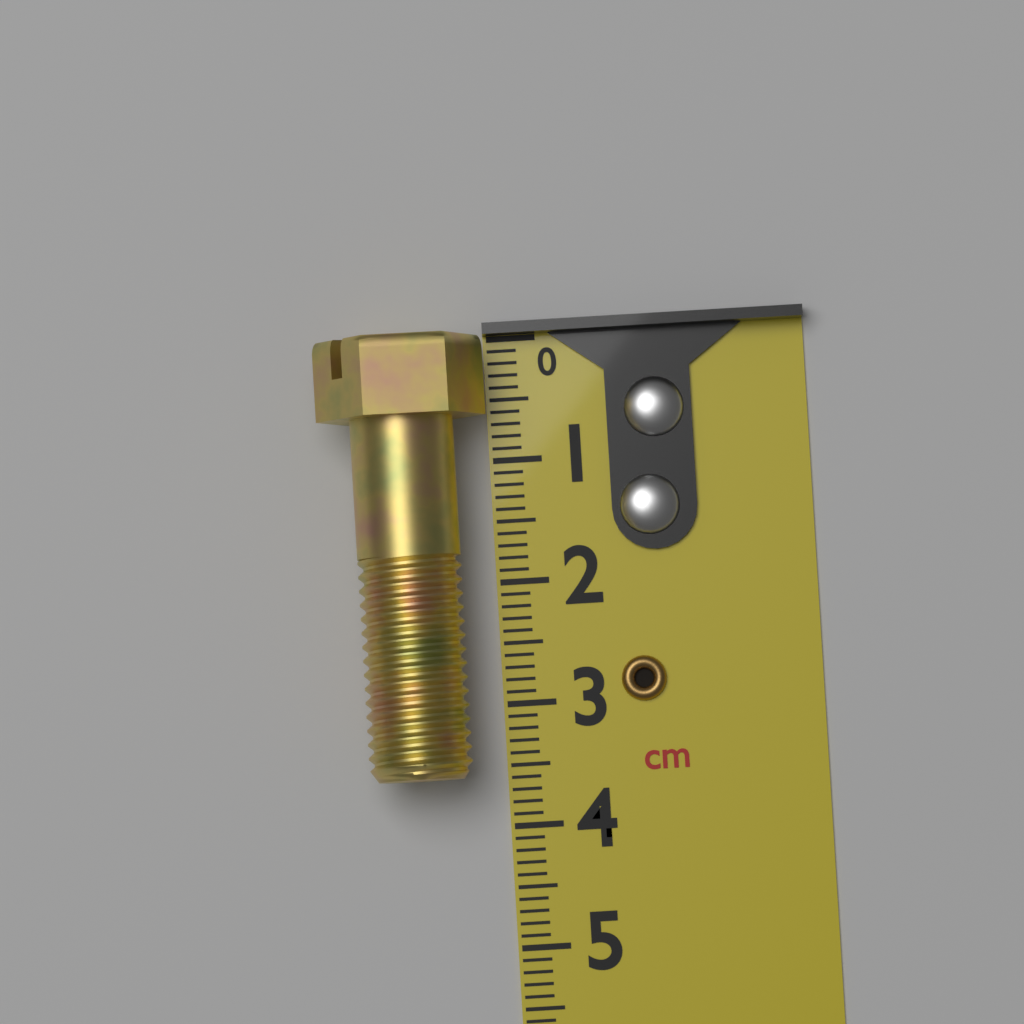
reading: 3.6 cm
